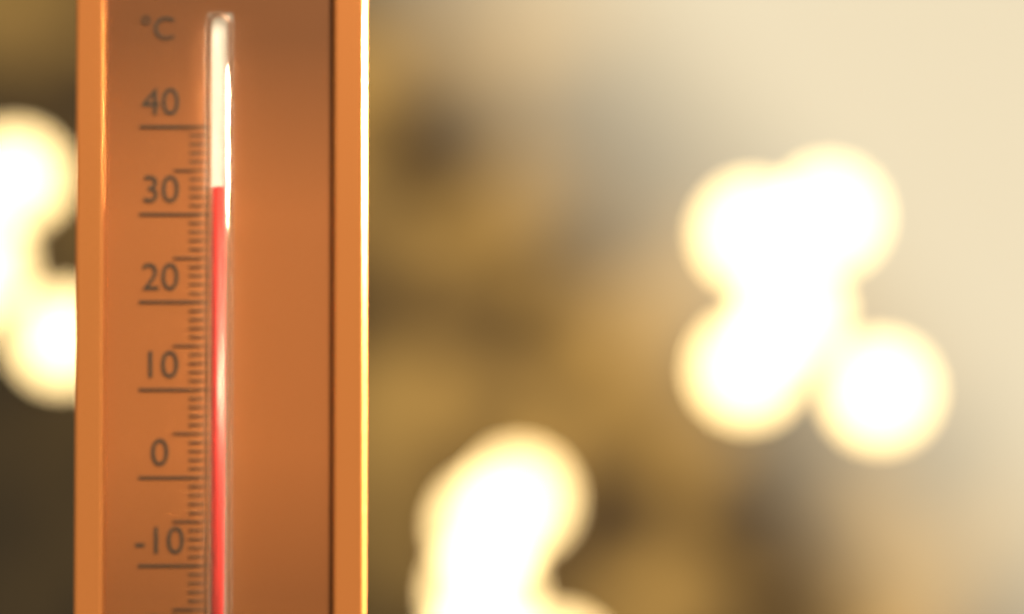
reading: 33 °C
